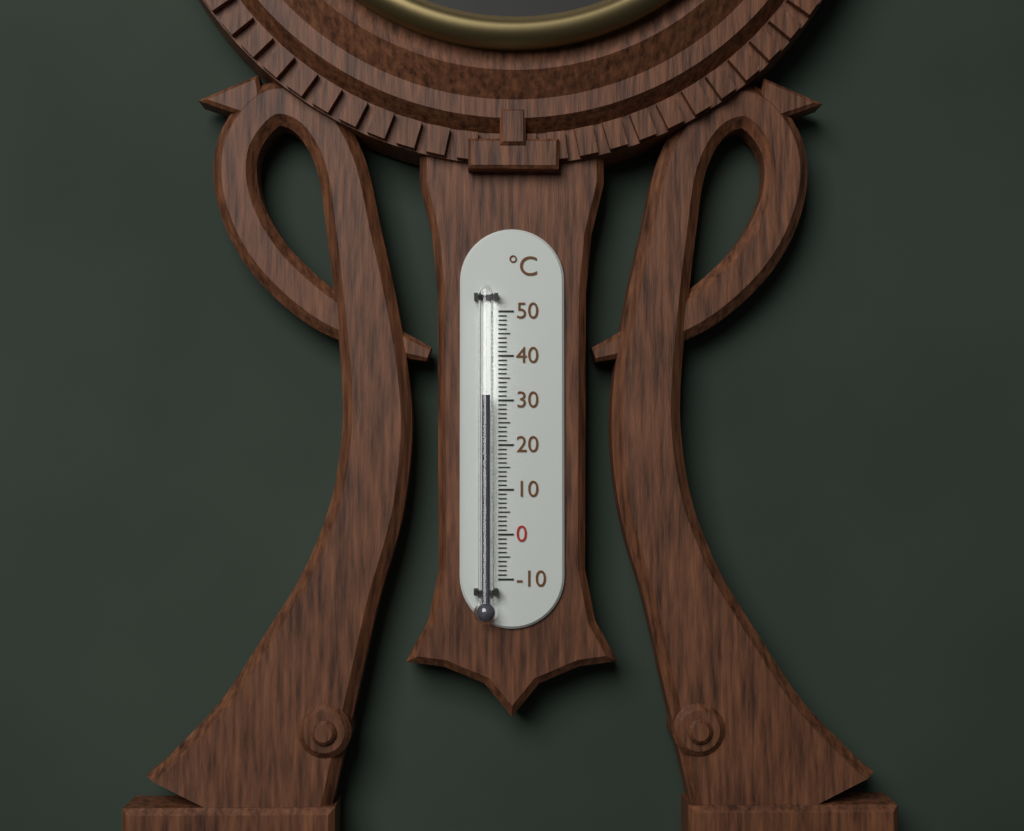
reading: 31 °C
